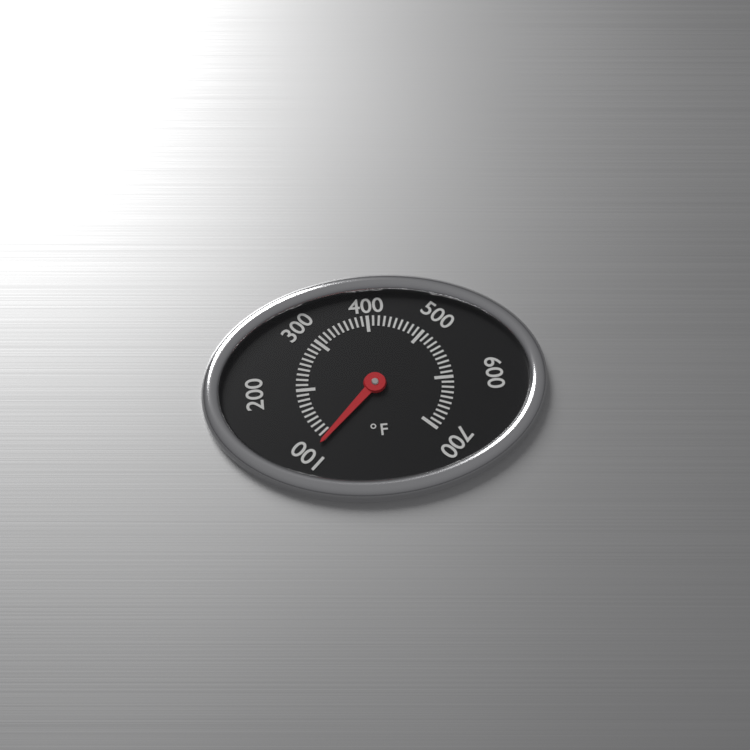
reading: 100 °F
